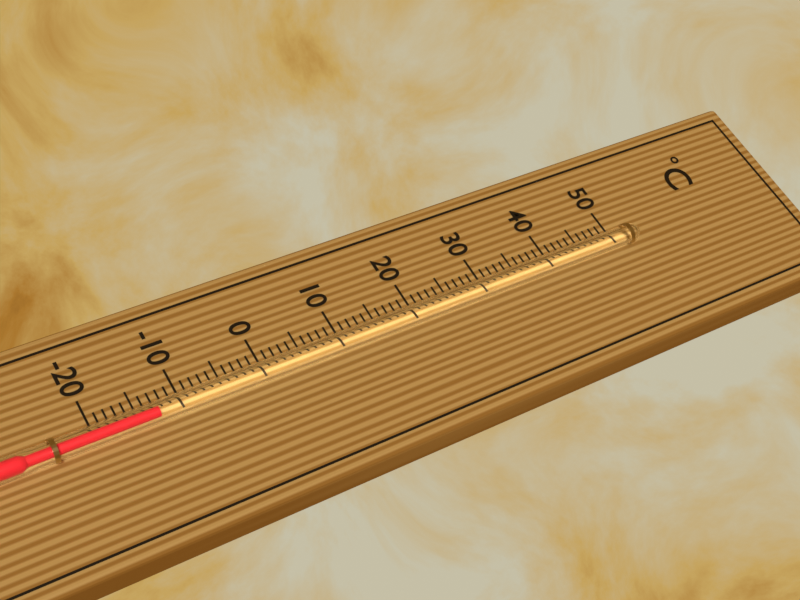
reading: -13 °C
